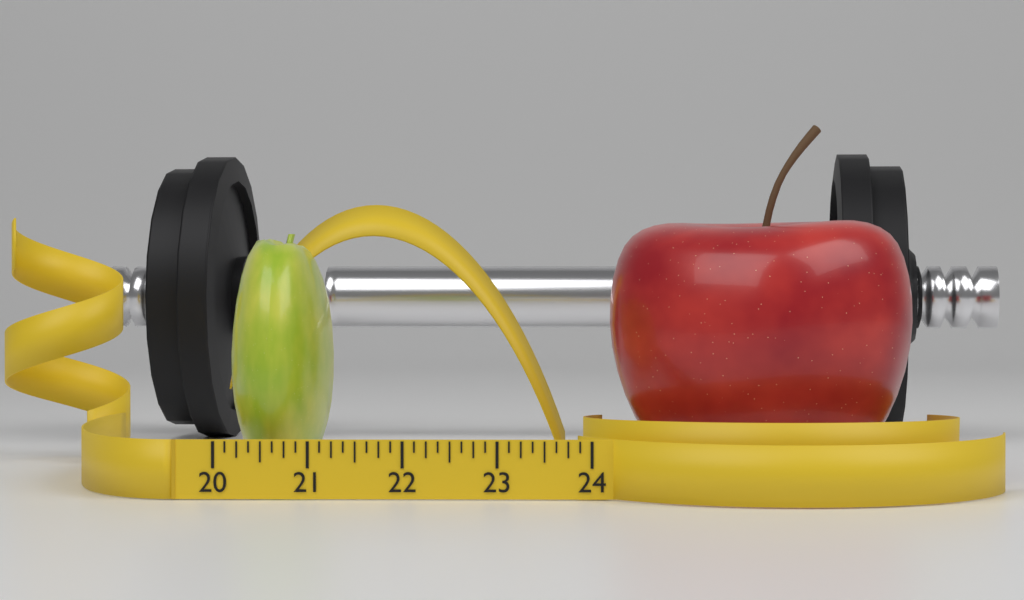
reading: 21.125 (no unit)
